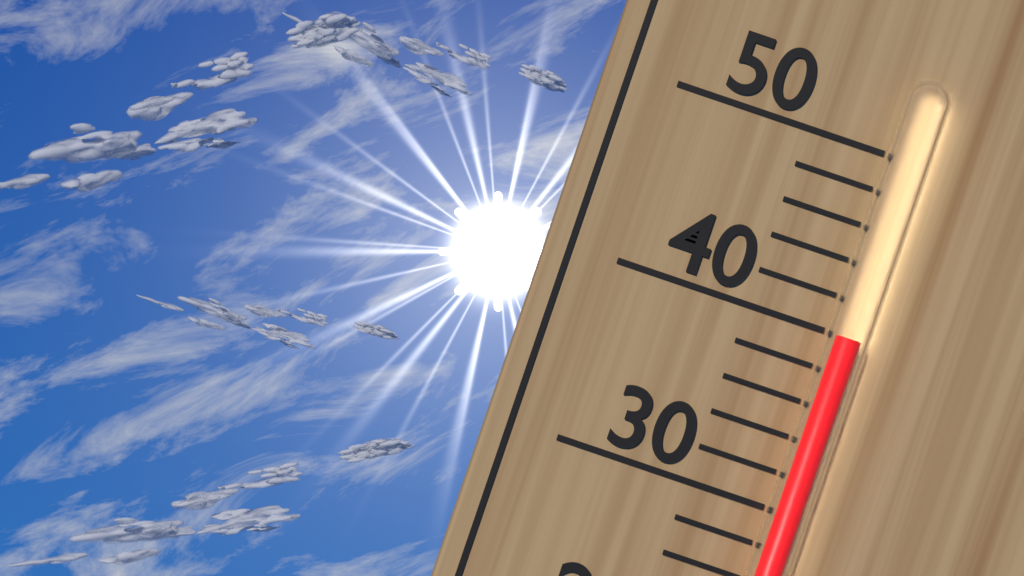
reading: 40 °C
